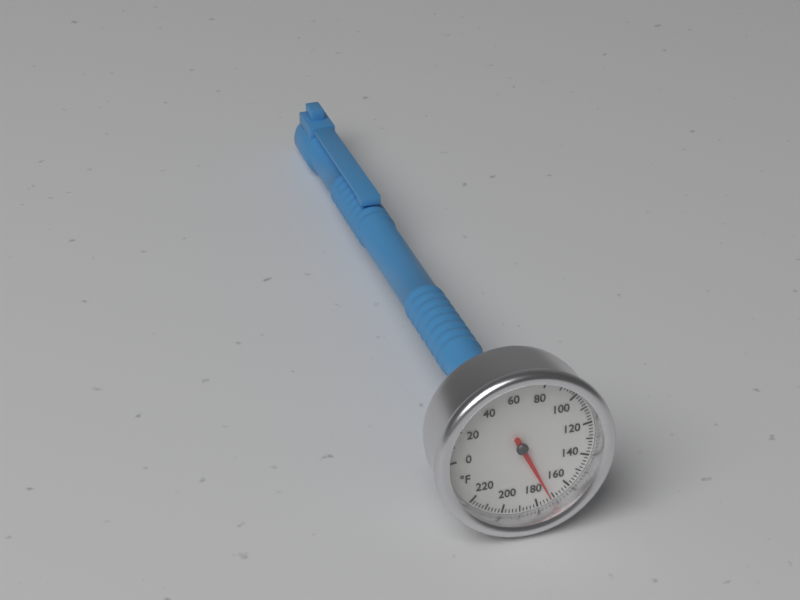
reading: 172 °F
